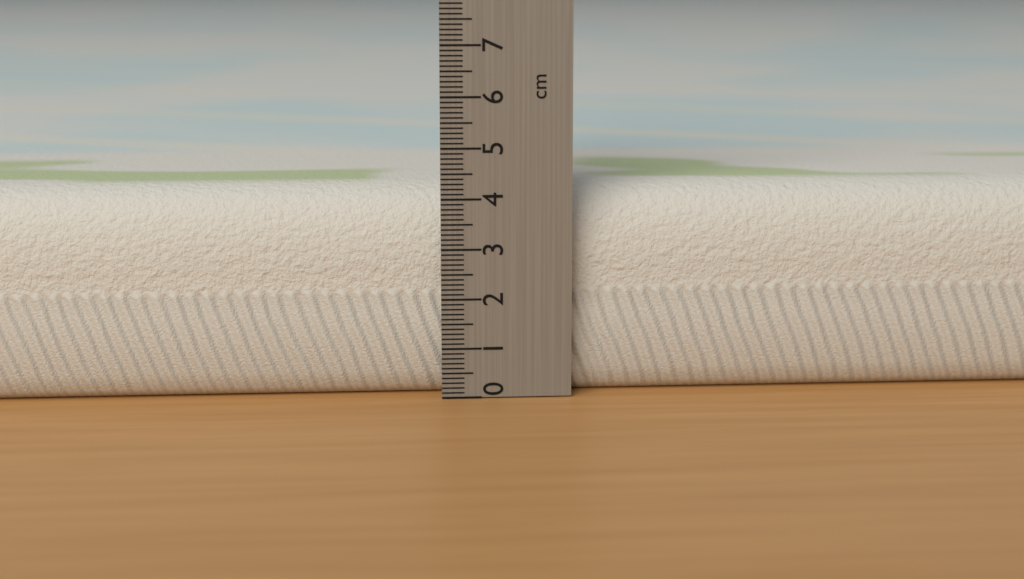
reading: 4.2 cm
